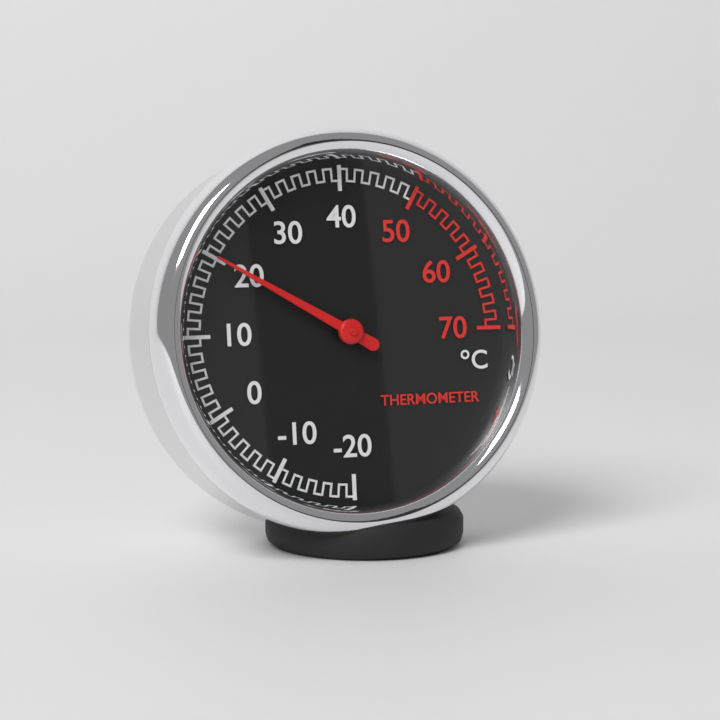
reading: 20 °C
